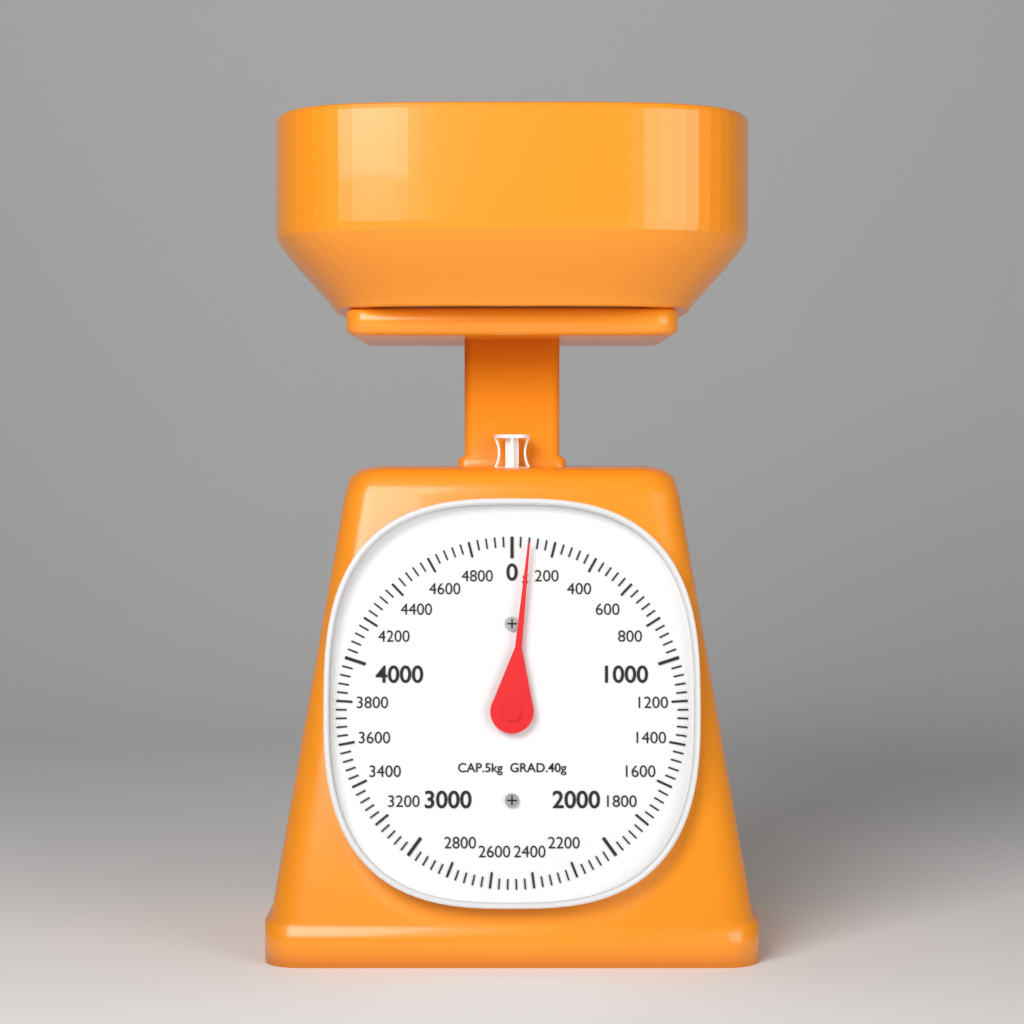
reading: 80 g
